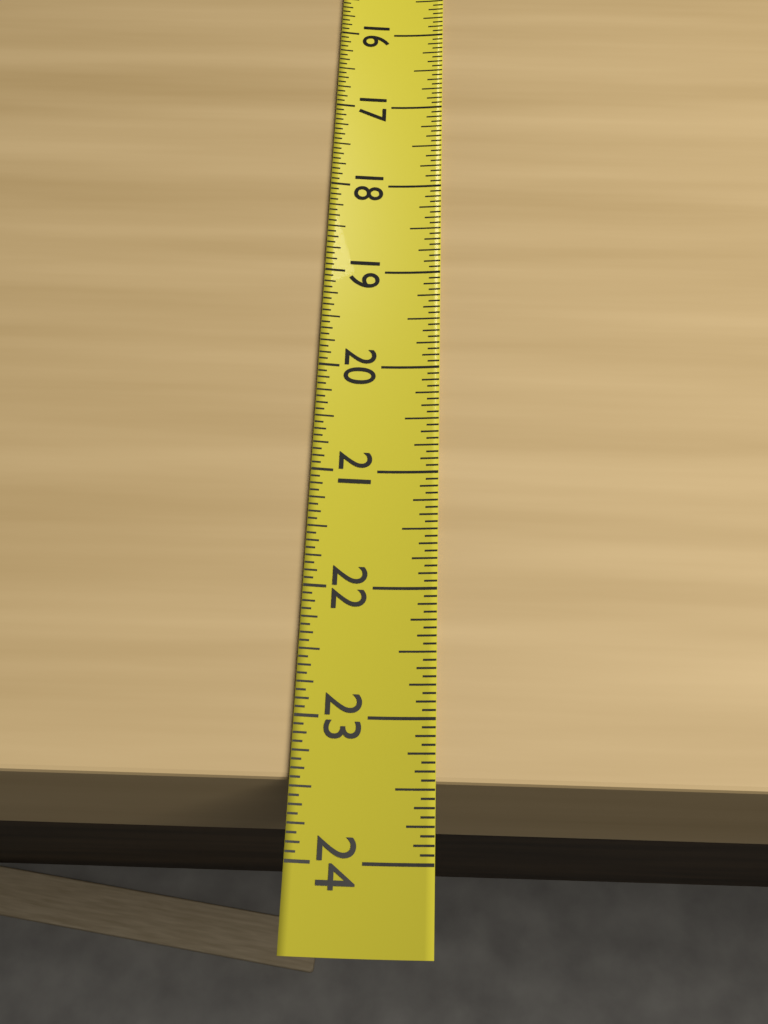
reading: 23.4375 (no unit)
